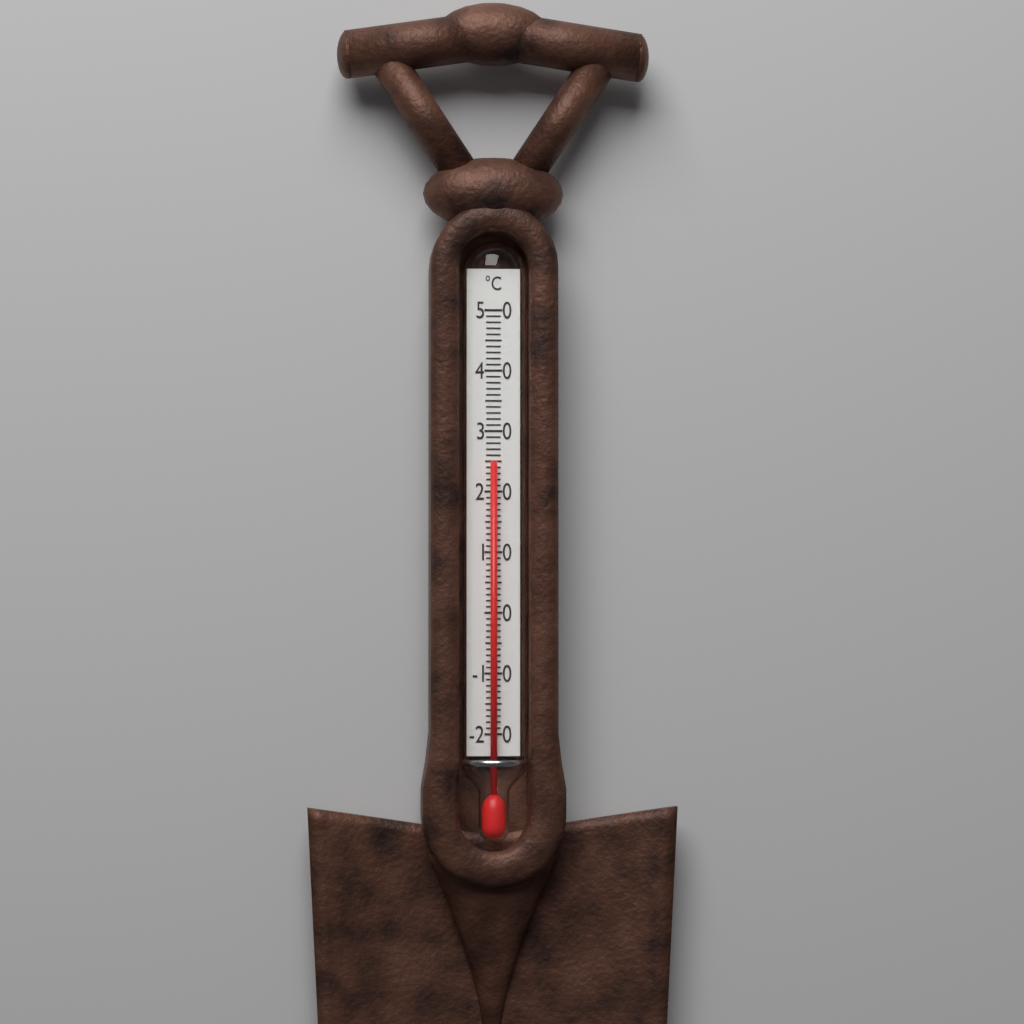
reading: 25 °C
